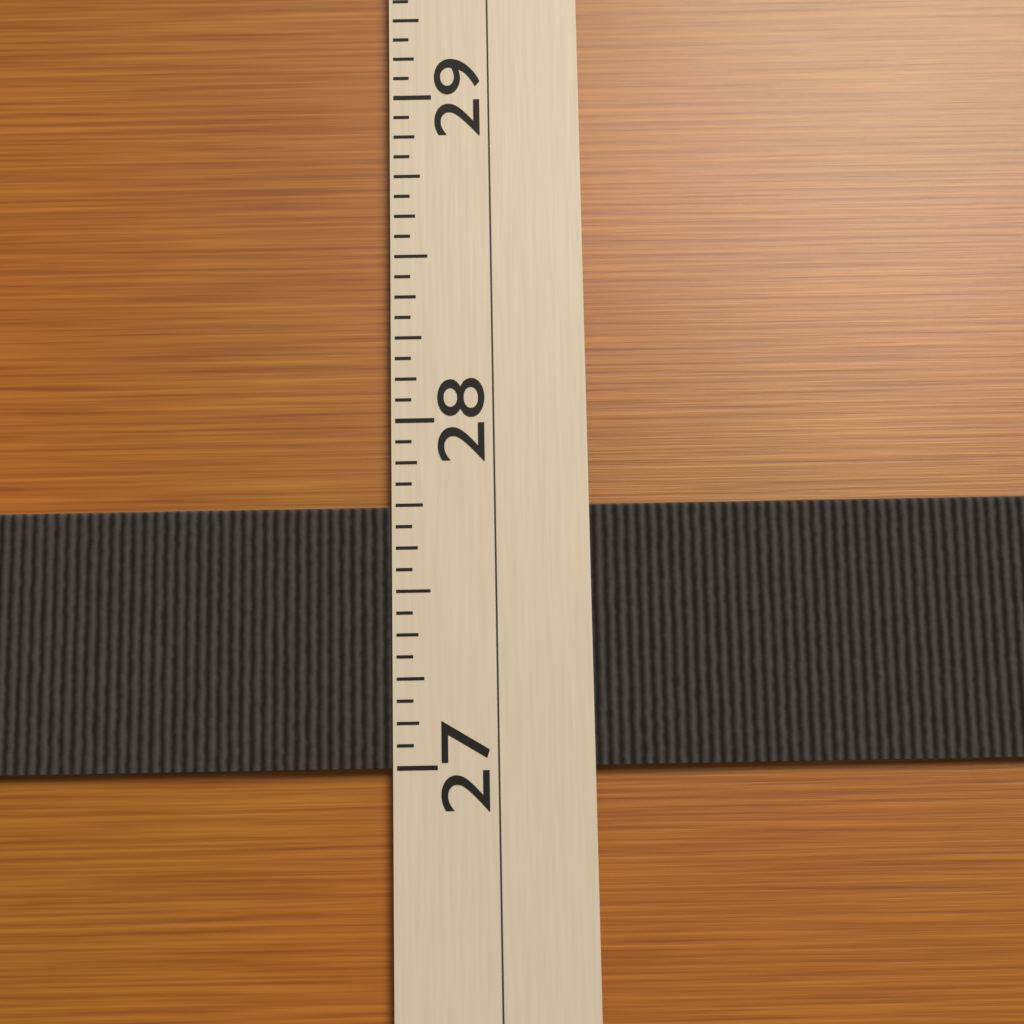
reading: 27.7500 (no unit)
